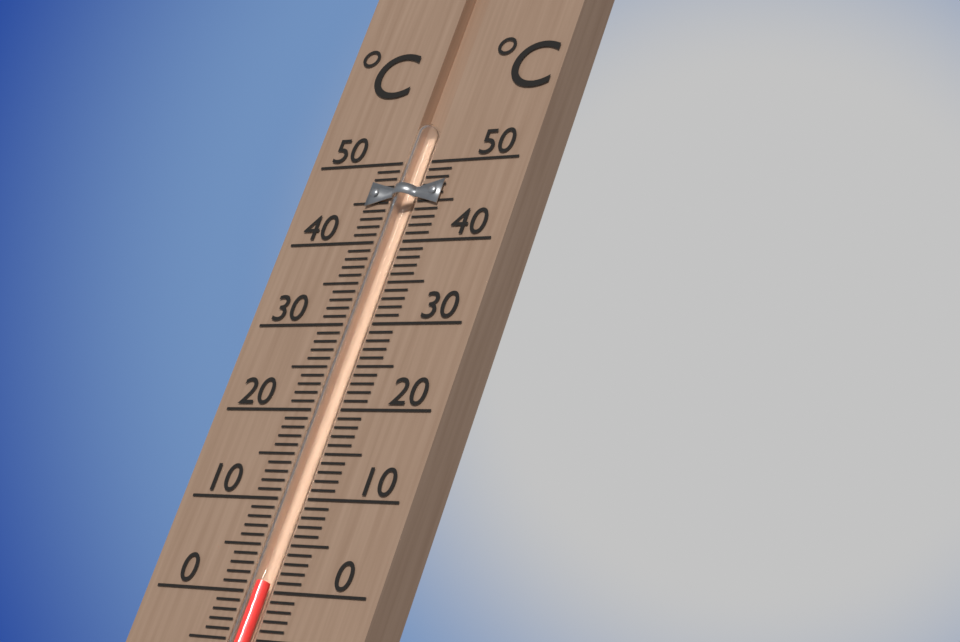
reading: 1 °C
